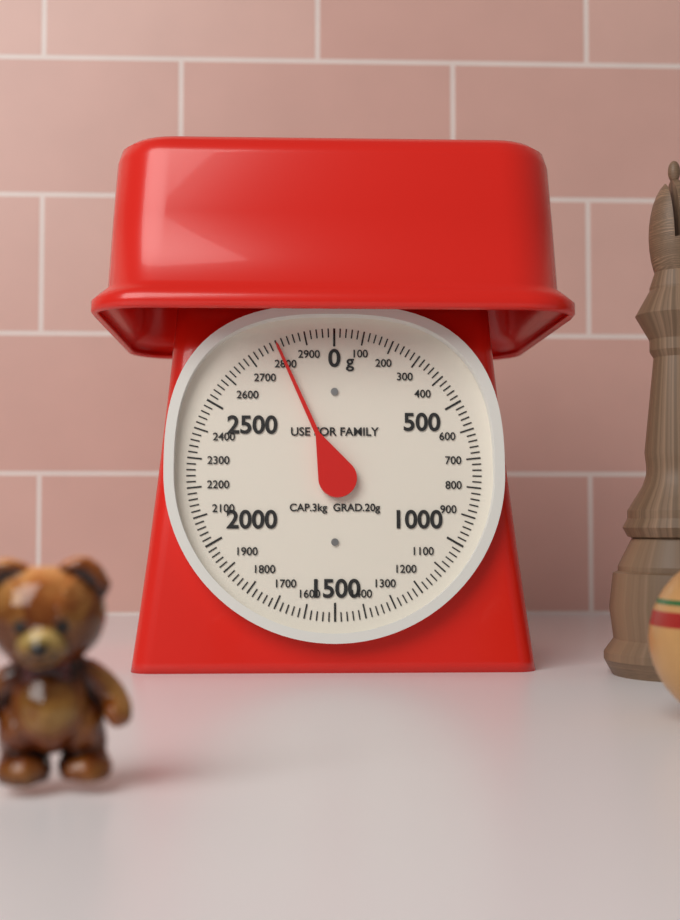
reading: 2800 g
